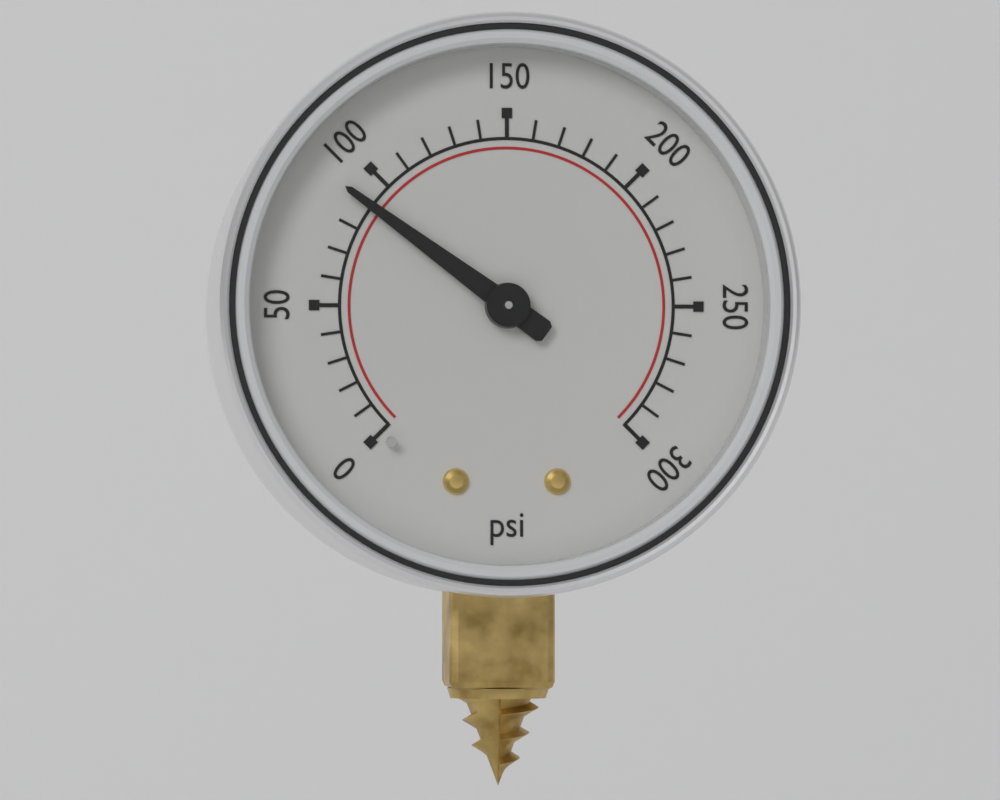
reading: 90 psi
